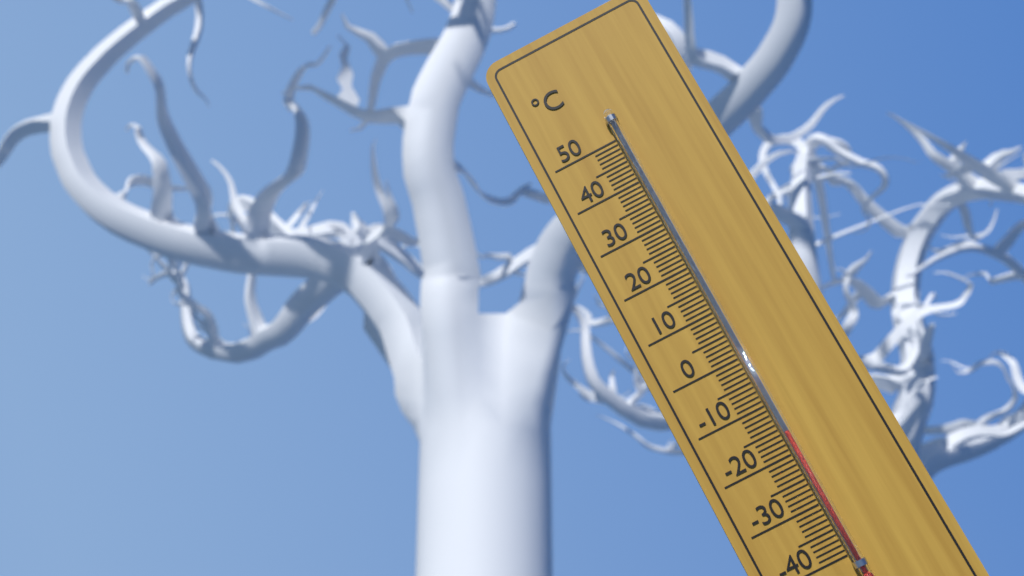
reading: -16 °C
